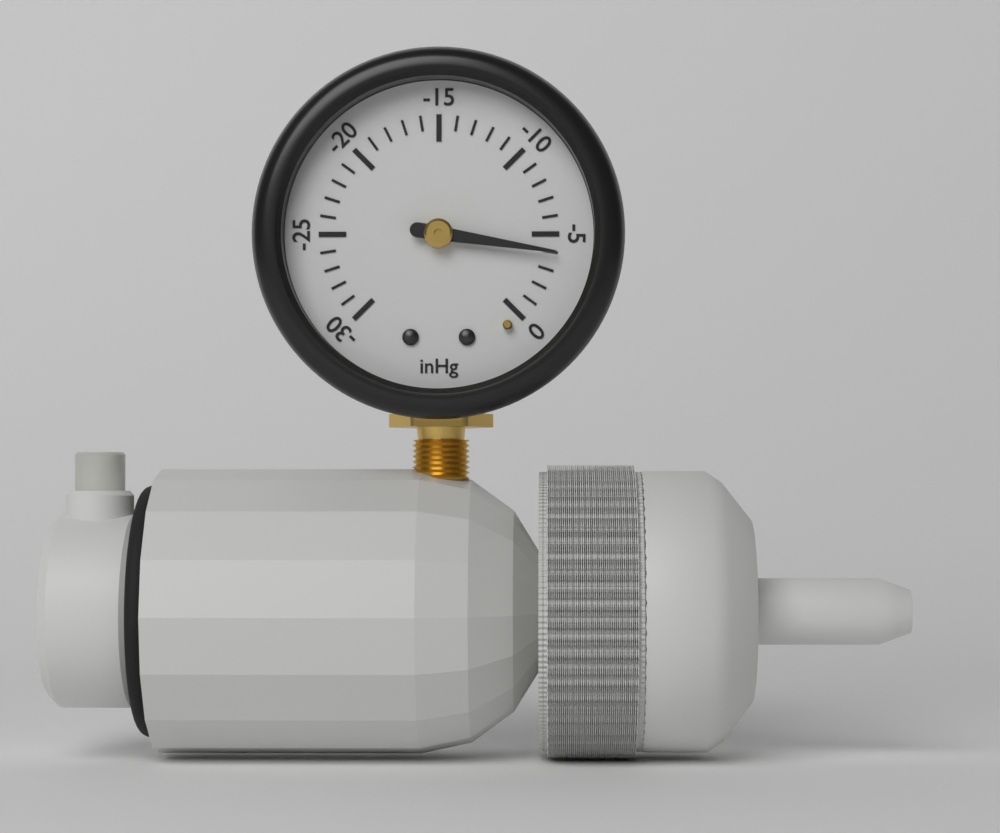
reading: -4 inHg
